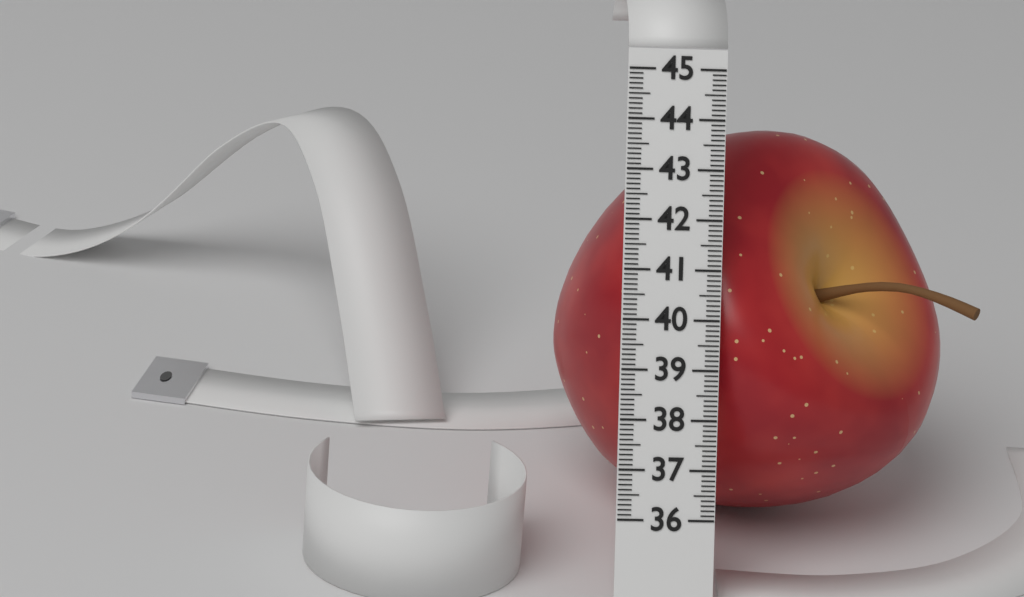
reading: 43.9 (no unit)
